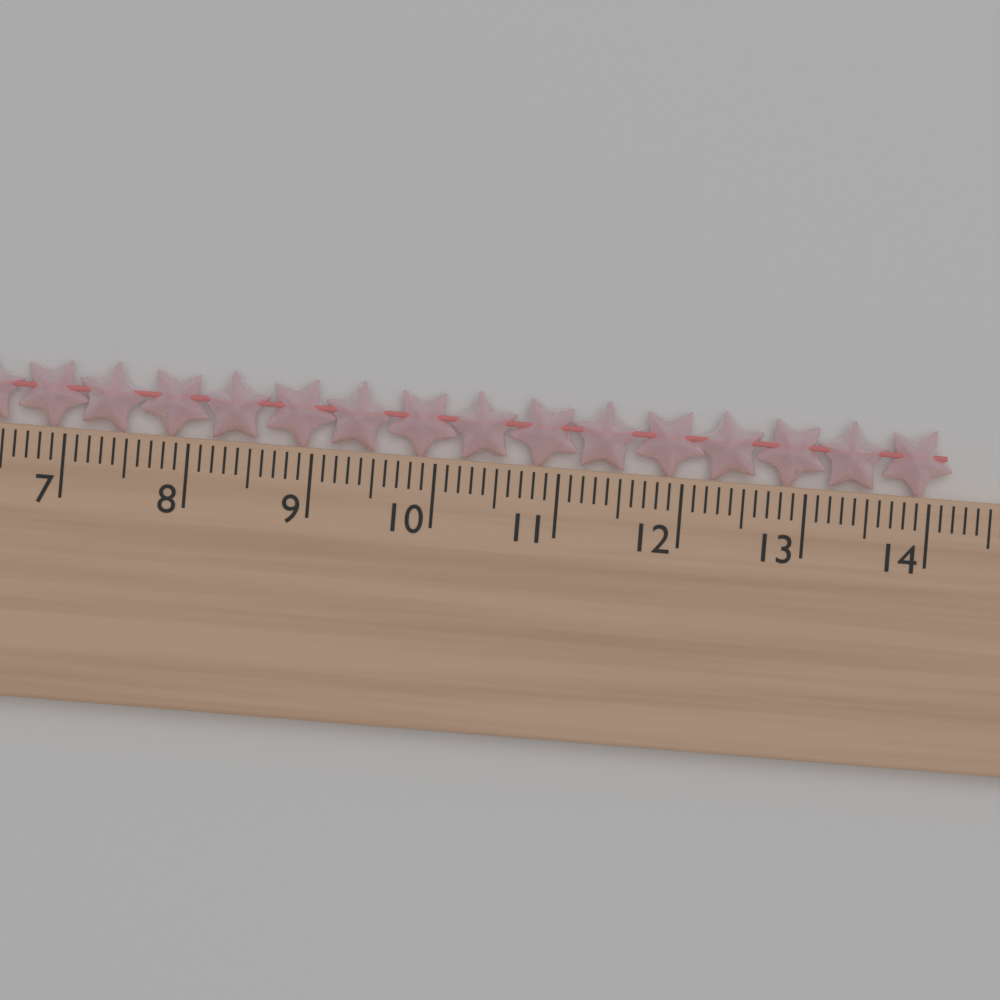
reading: 14.2 cm
